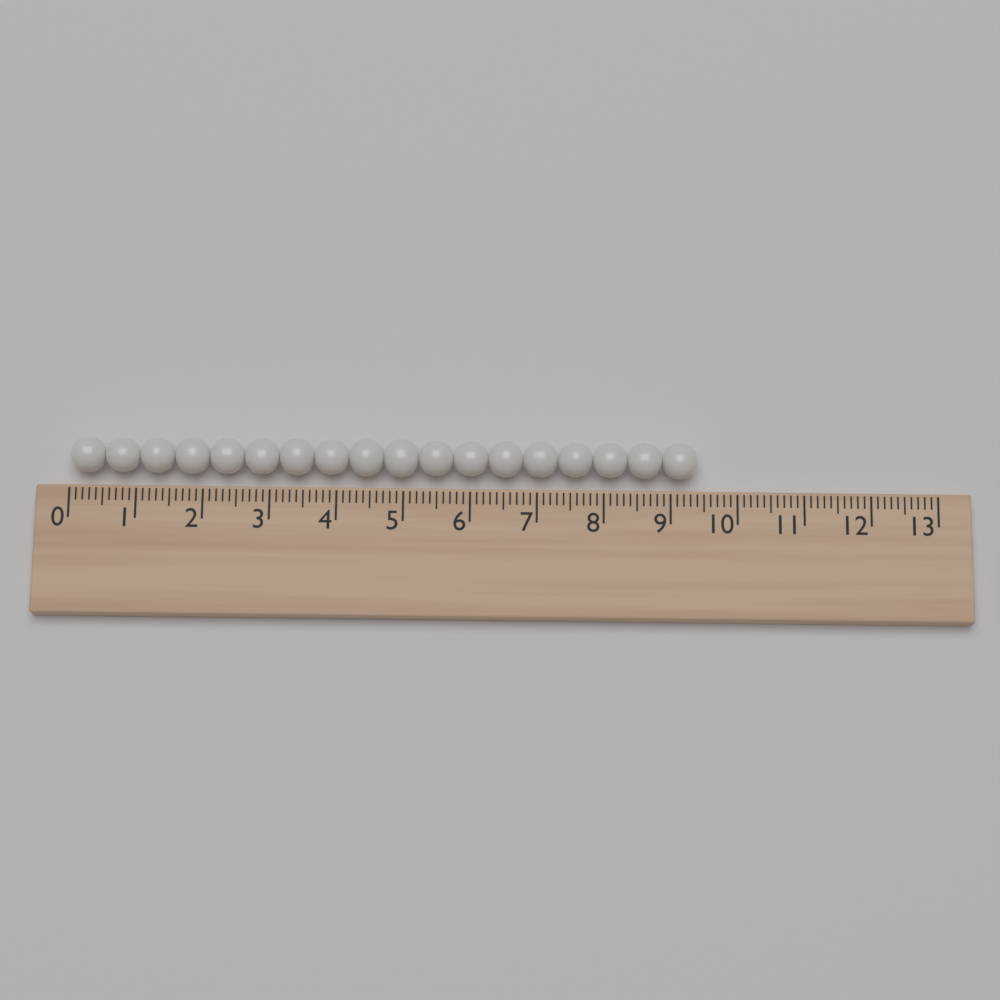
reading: 9.4 (no unit)
